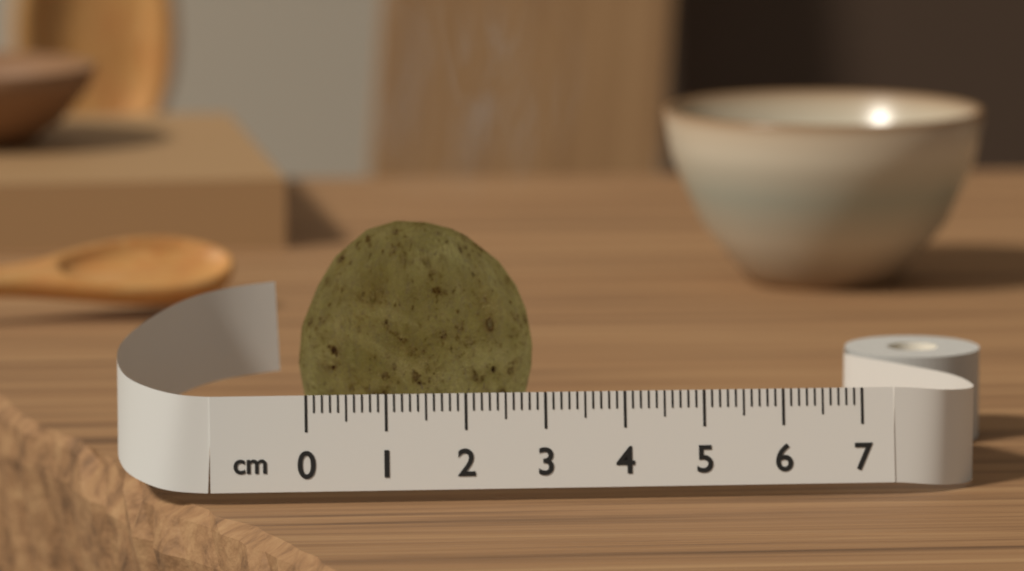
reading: 3.0 cm
